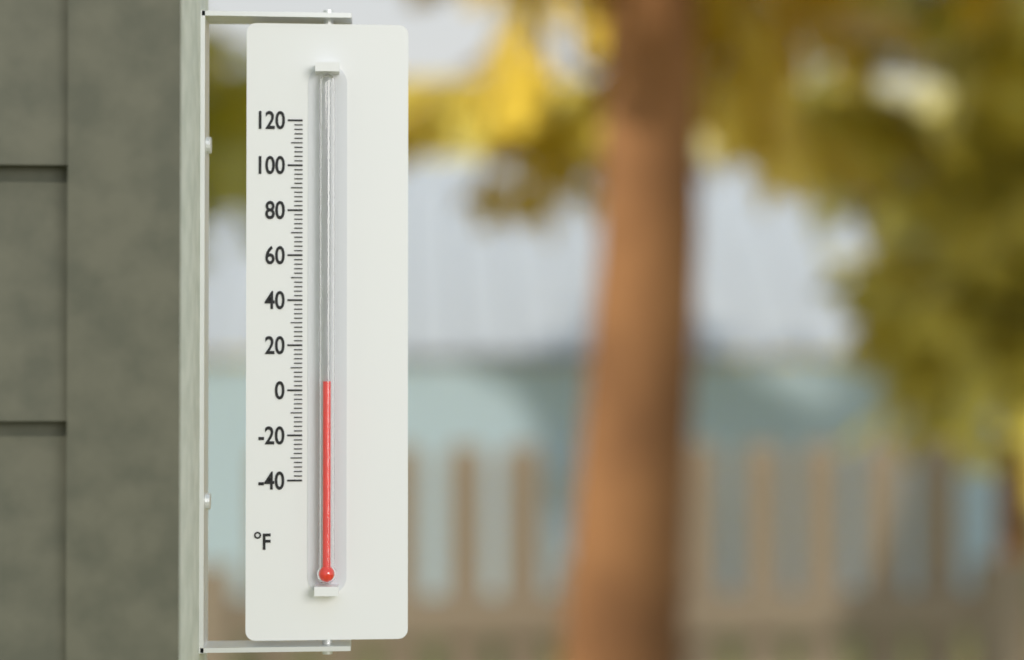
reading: 4 °F
